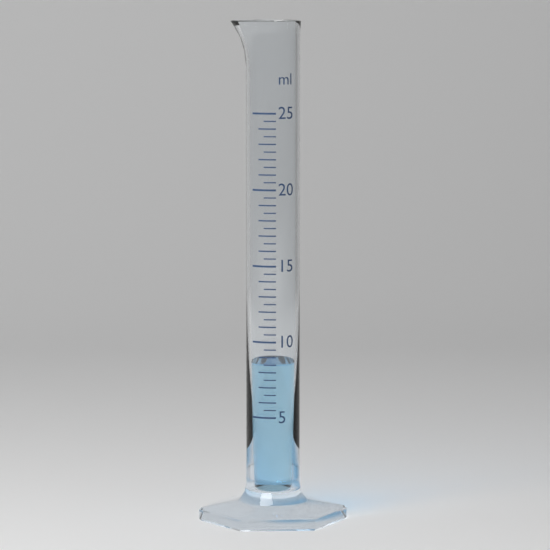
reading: 8.5 ml
